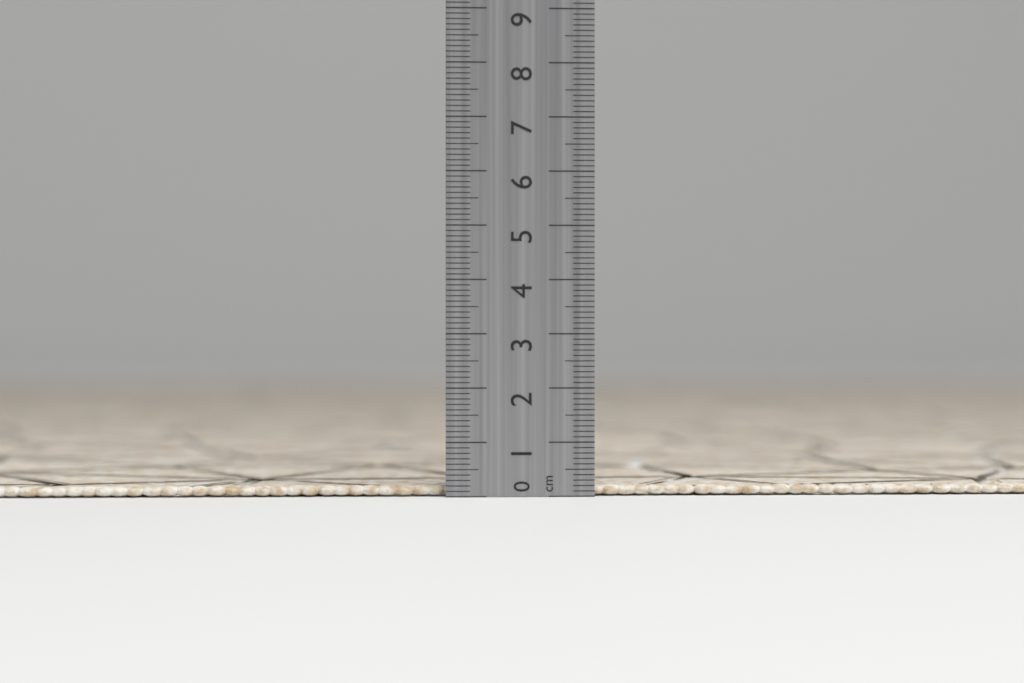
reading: 0.2 cm
